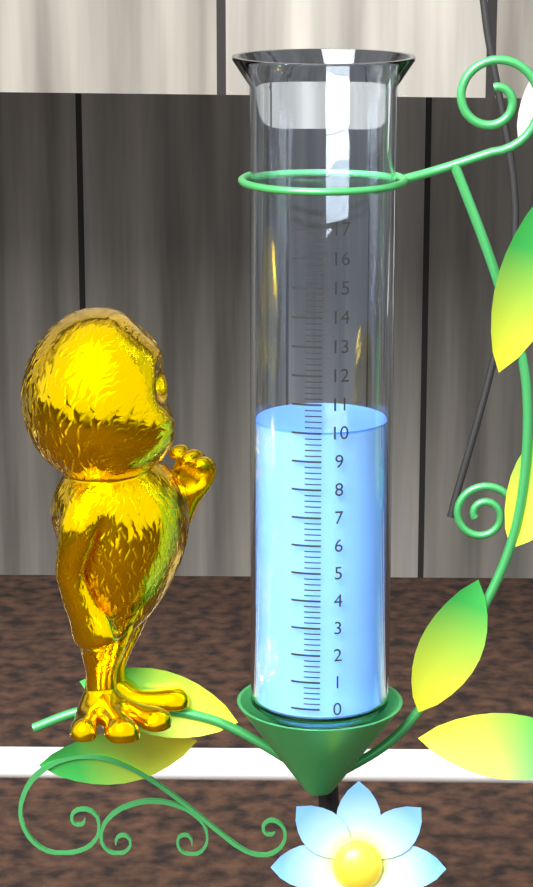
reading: 10.0 (no unit)
